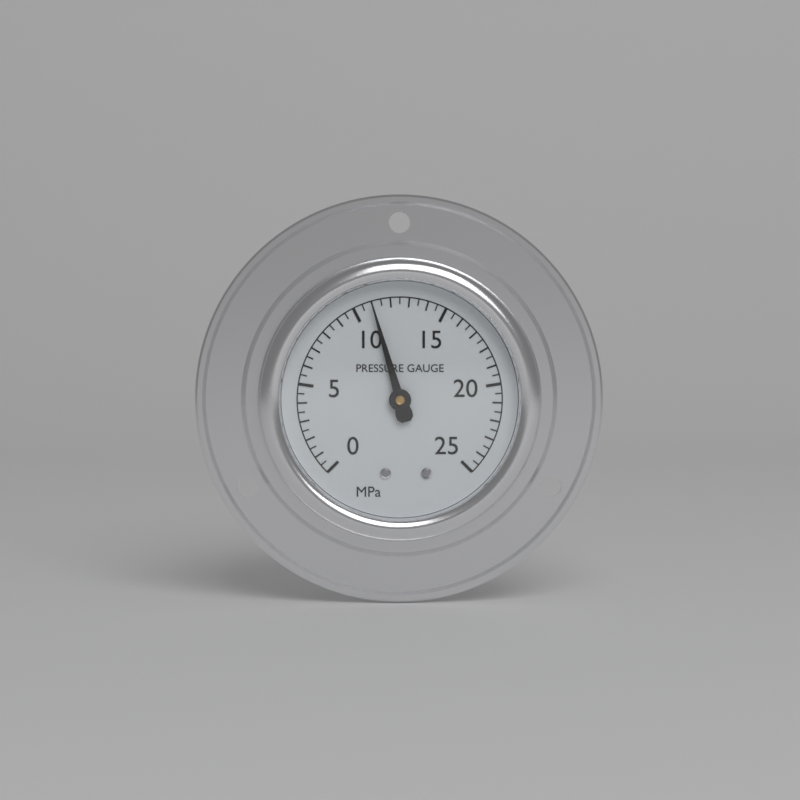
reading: 11.0 MPa
